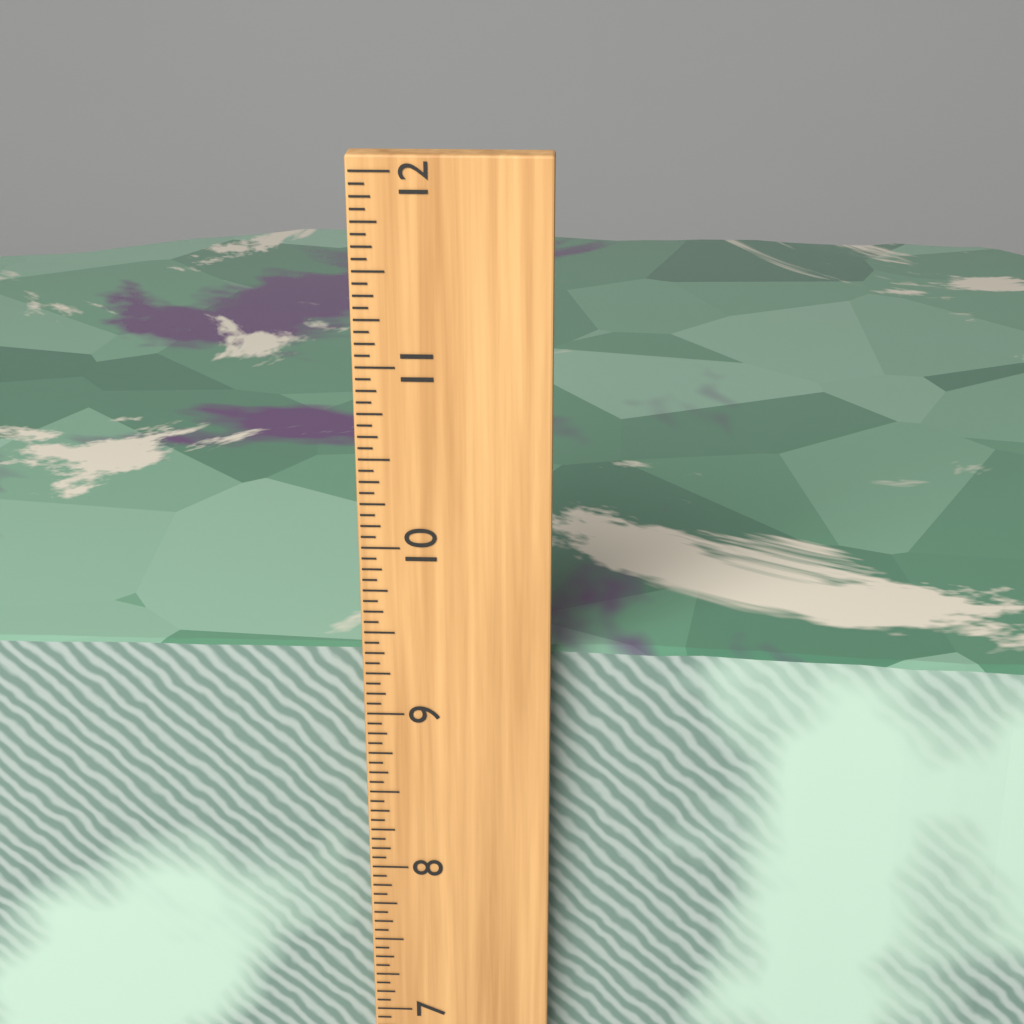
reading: 9.3125 inch
